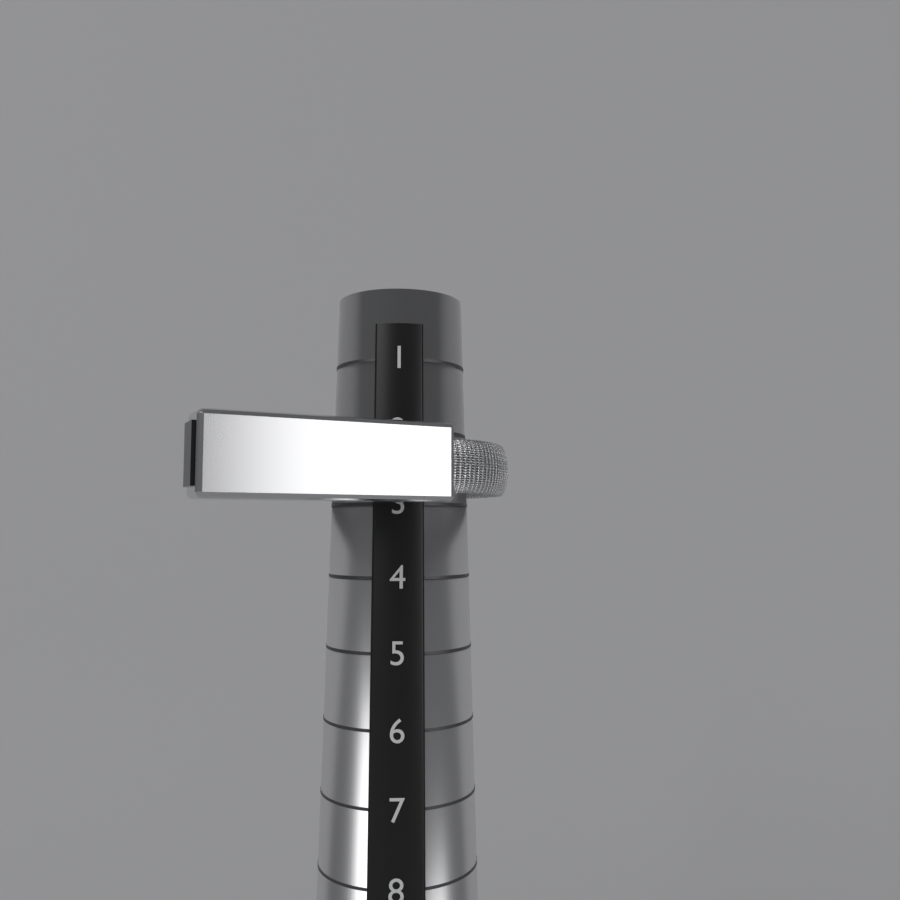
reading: 3 (no unit)
